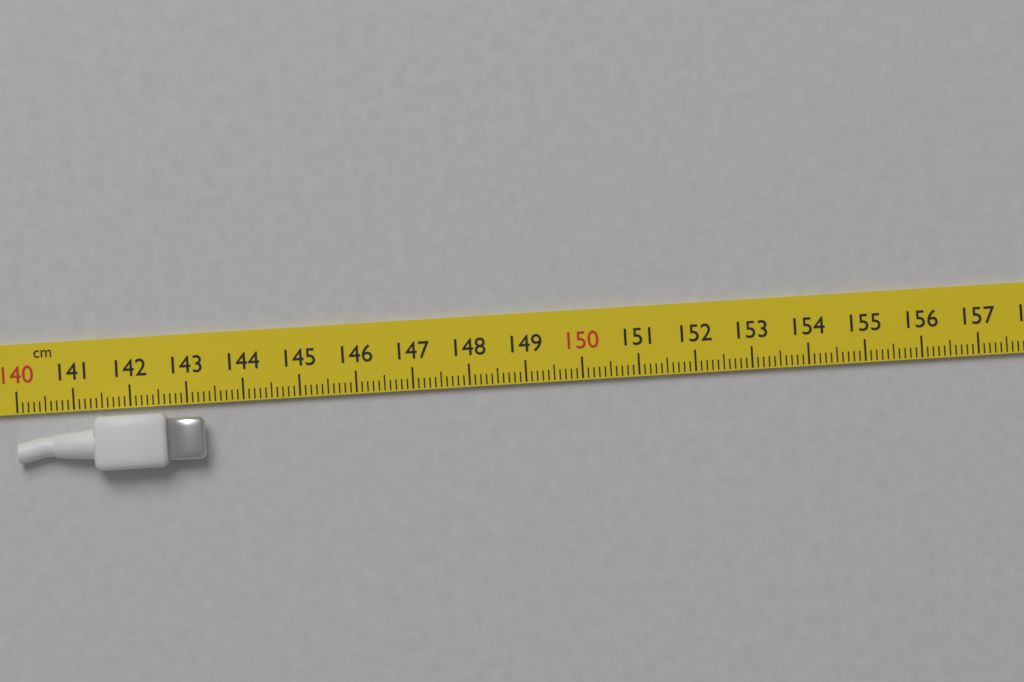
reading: 143.3 cm
